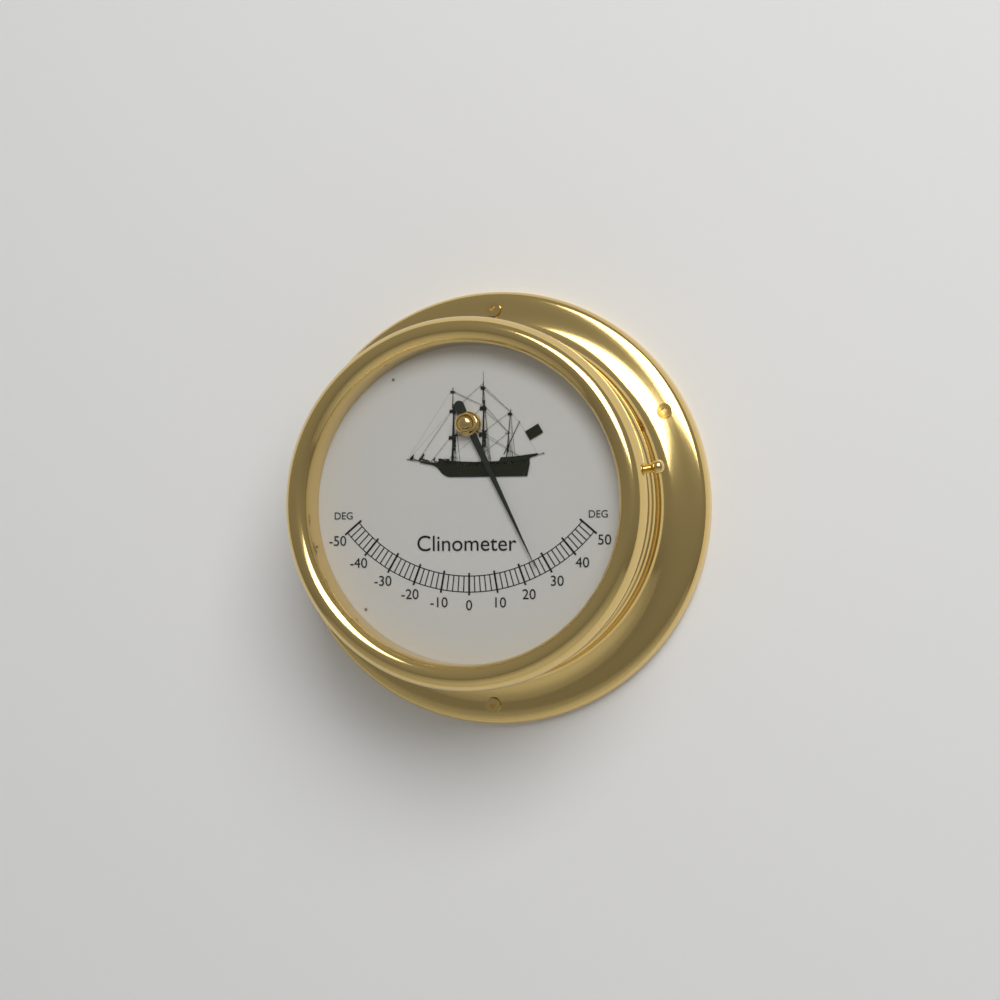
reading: 26 deg
